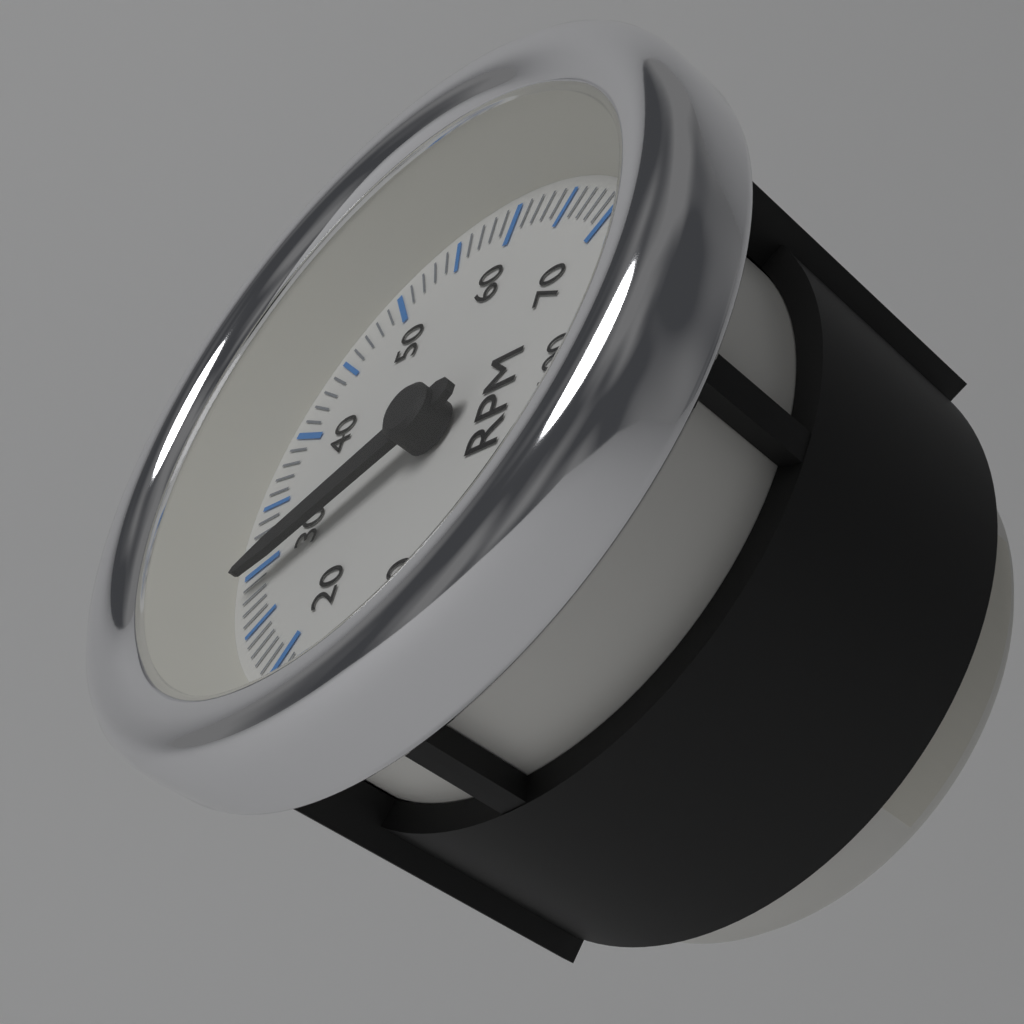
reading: 2900 RPM
